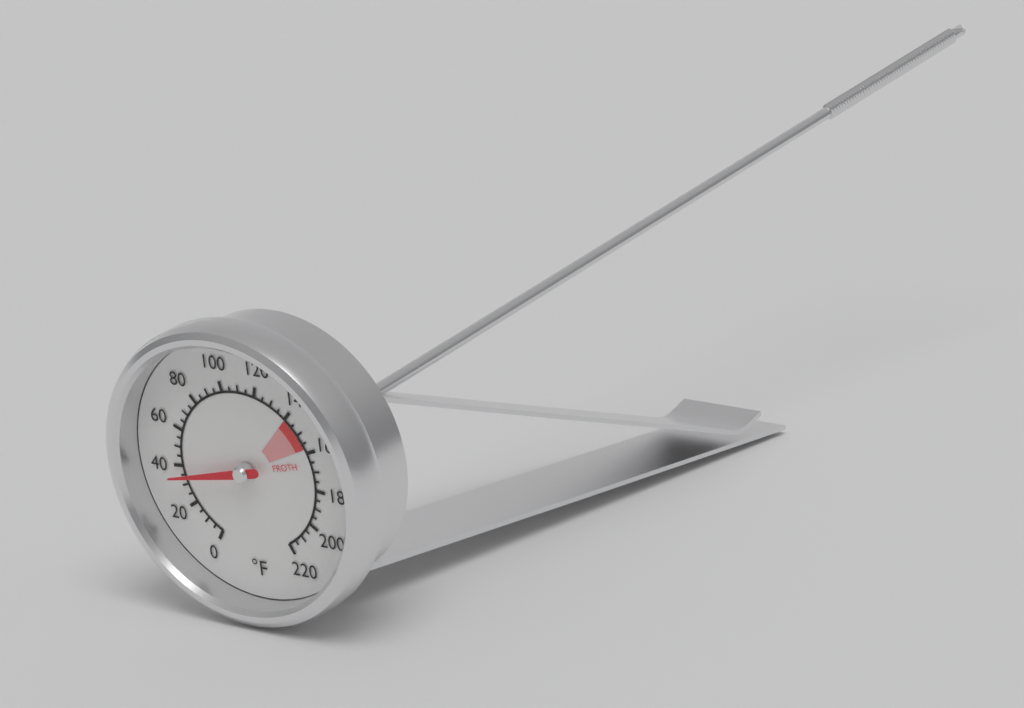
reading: 35 °F
